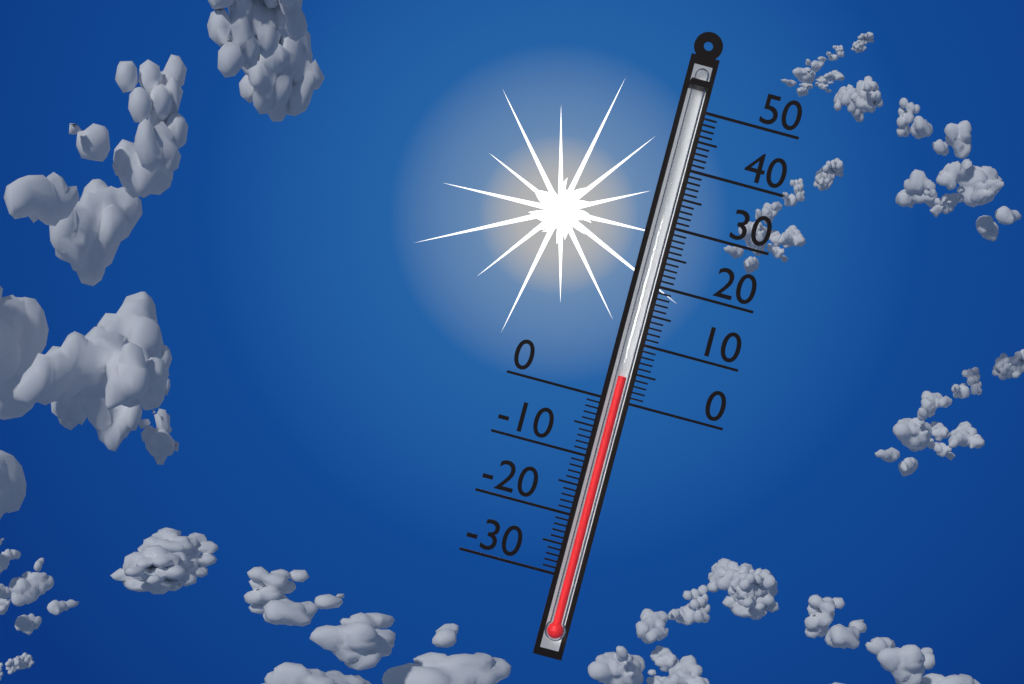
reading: 4 (no unit)
